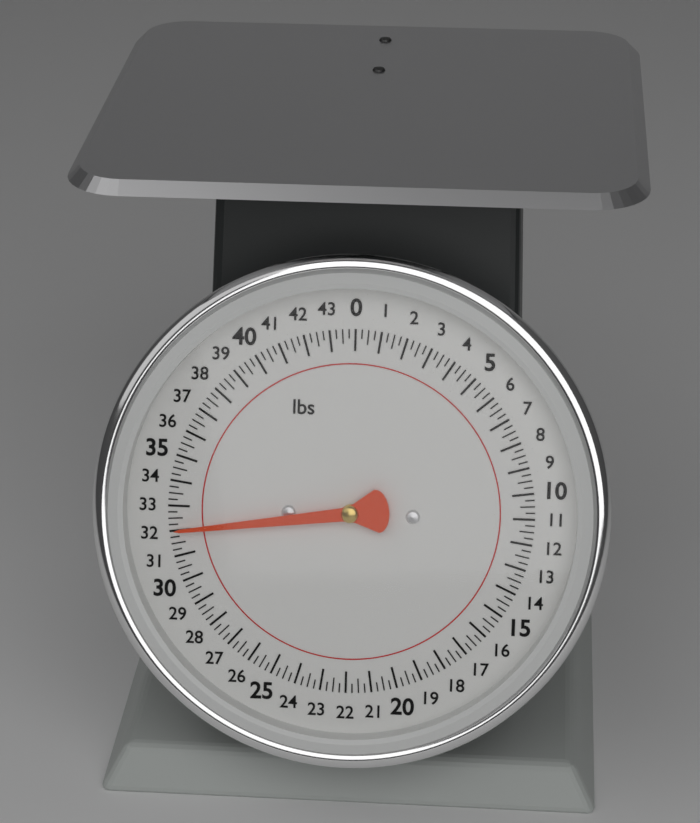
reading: 32.00 lbs
